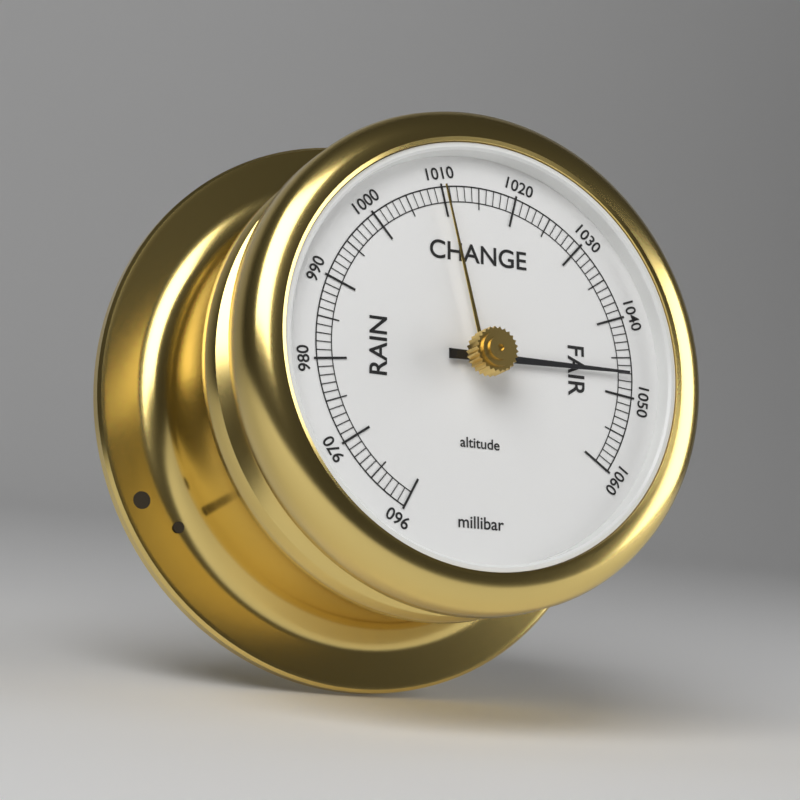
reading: 1047 millibar
